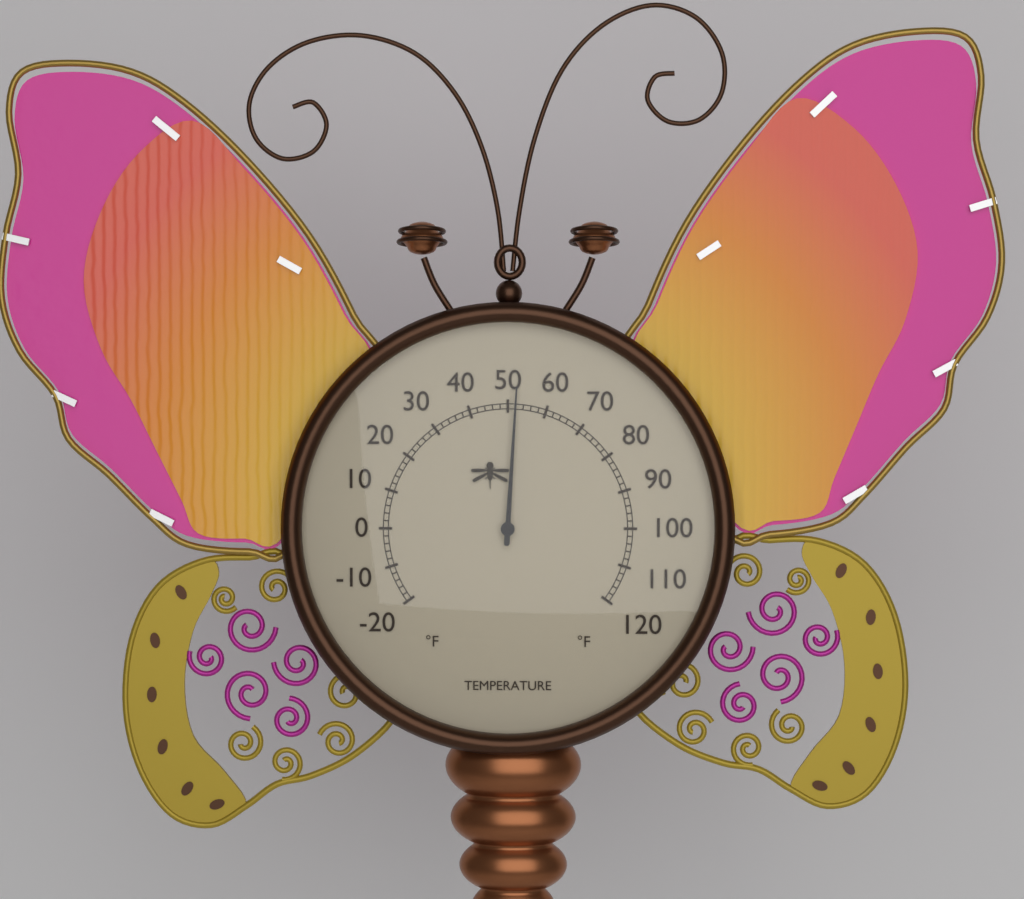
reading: 52 °F
